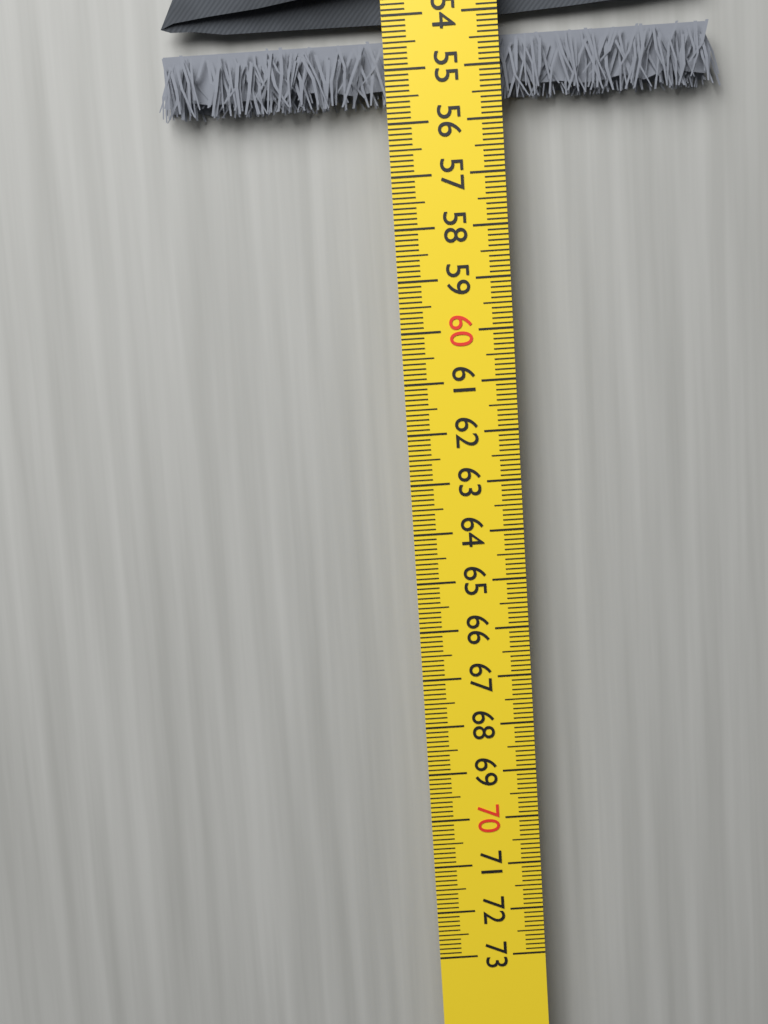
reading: 55.6 cm
